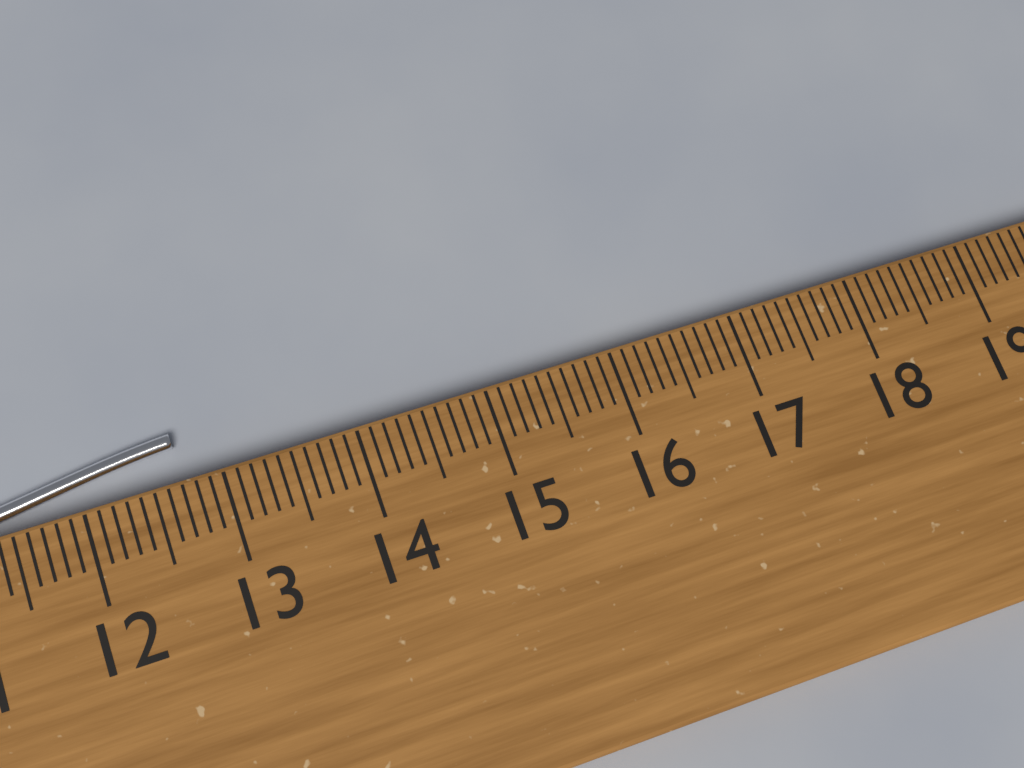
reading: 12.7 cm
